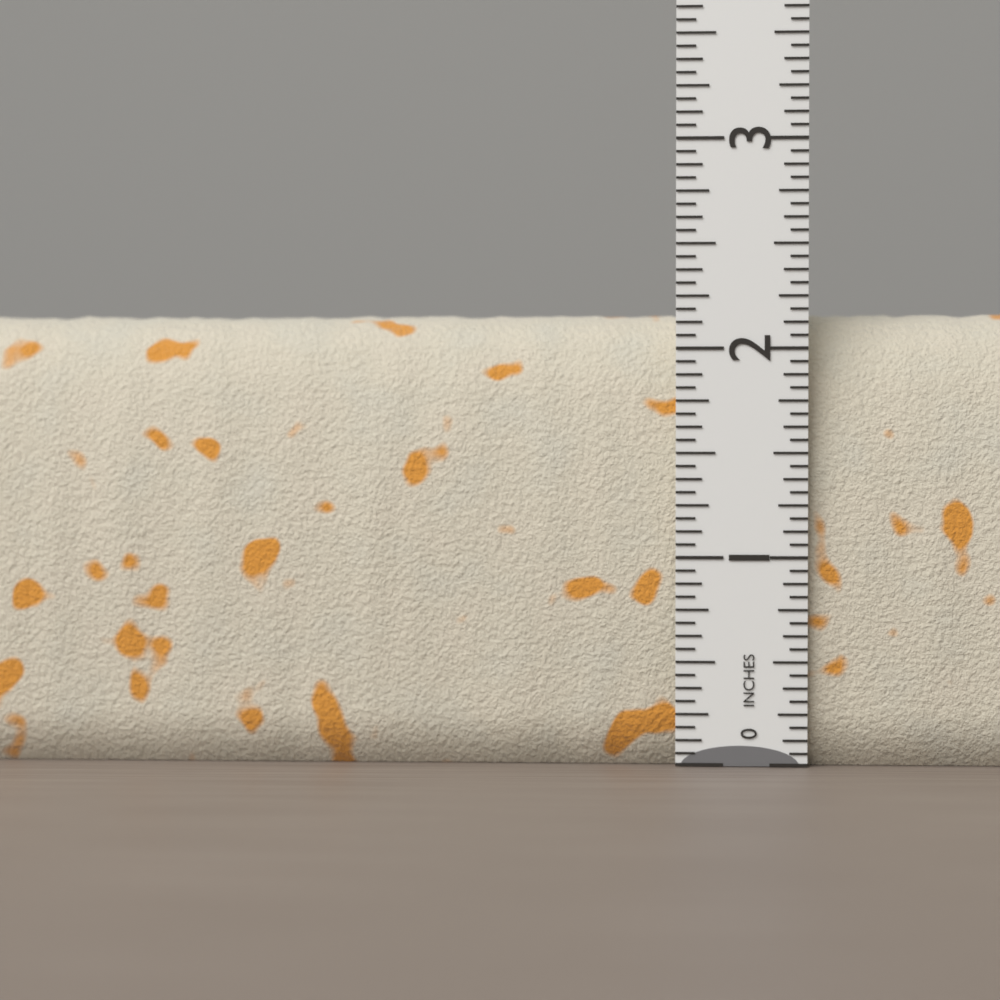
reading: 2.1875 in
